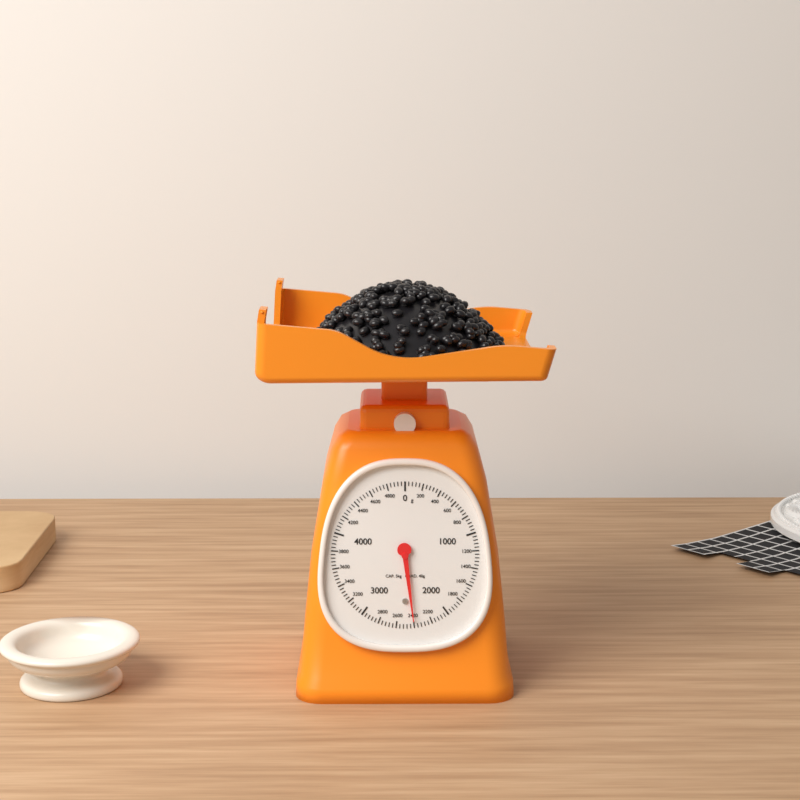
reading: 2400 g
